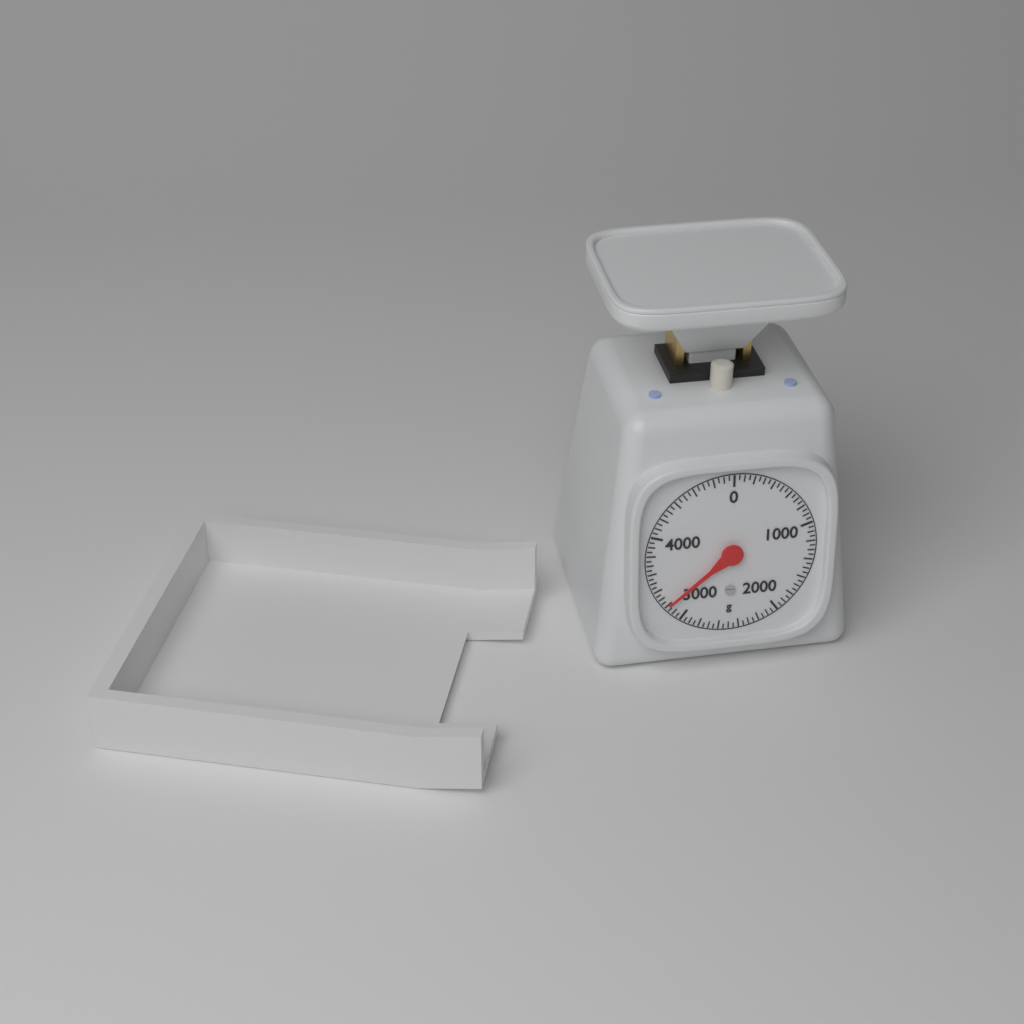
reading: 3200 g
